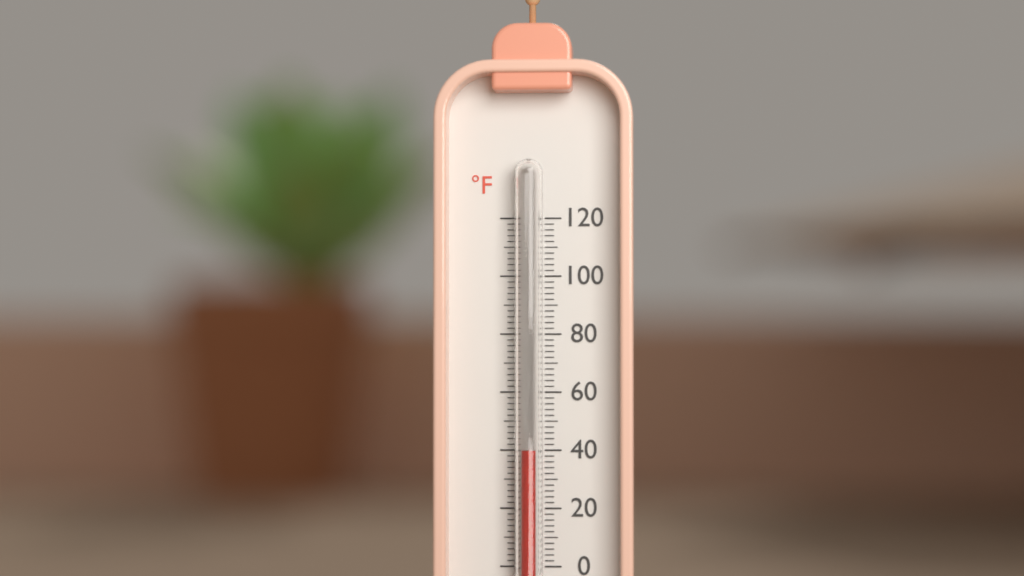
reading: 40 °F
